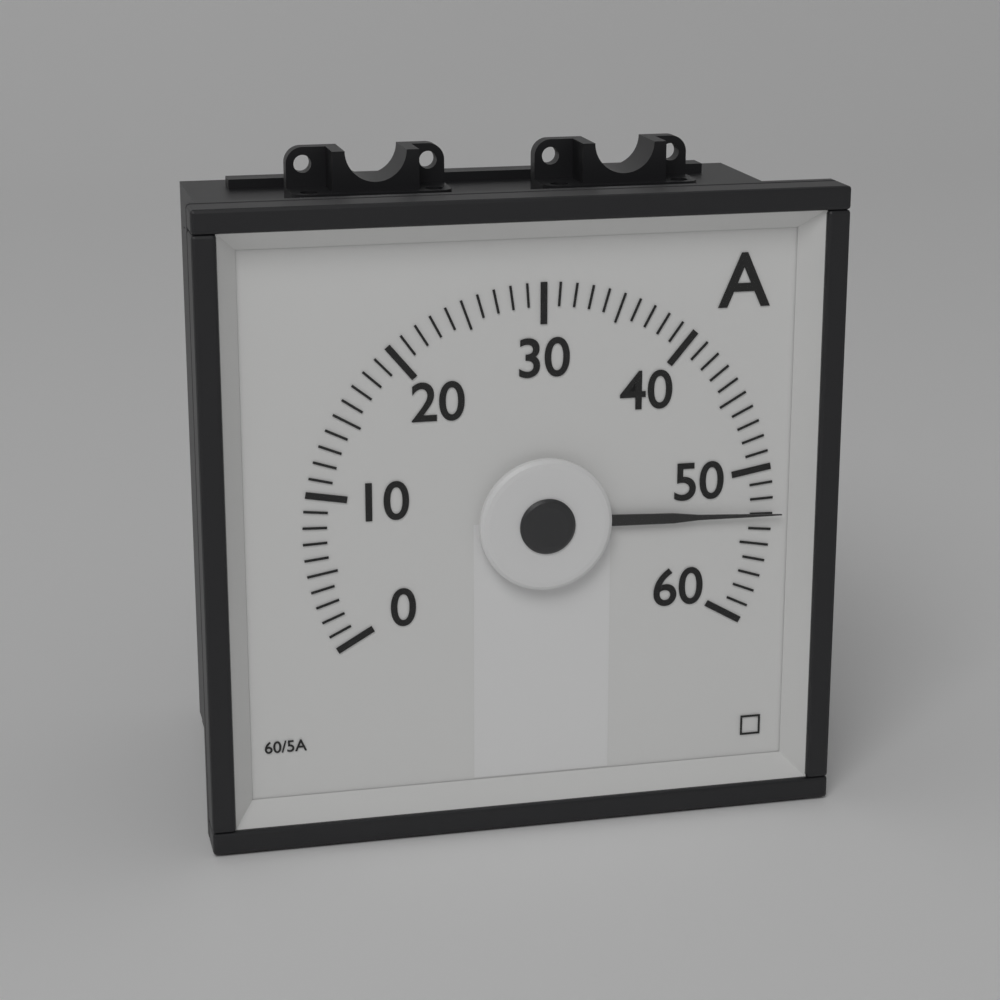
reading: 53 A
